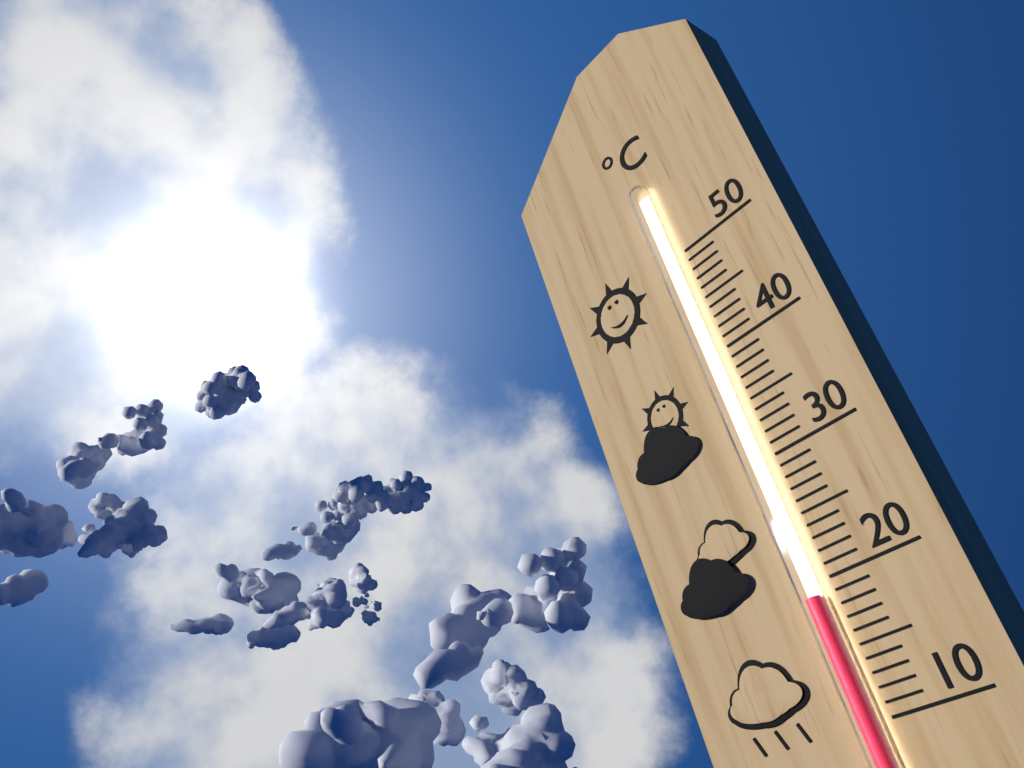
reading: 19 °C
